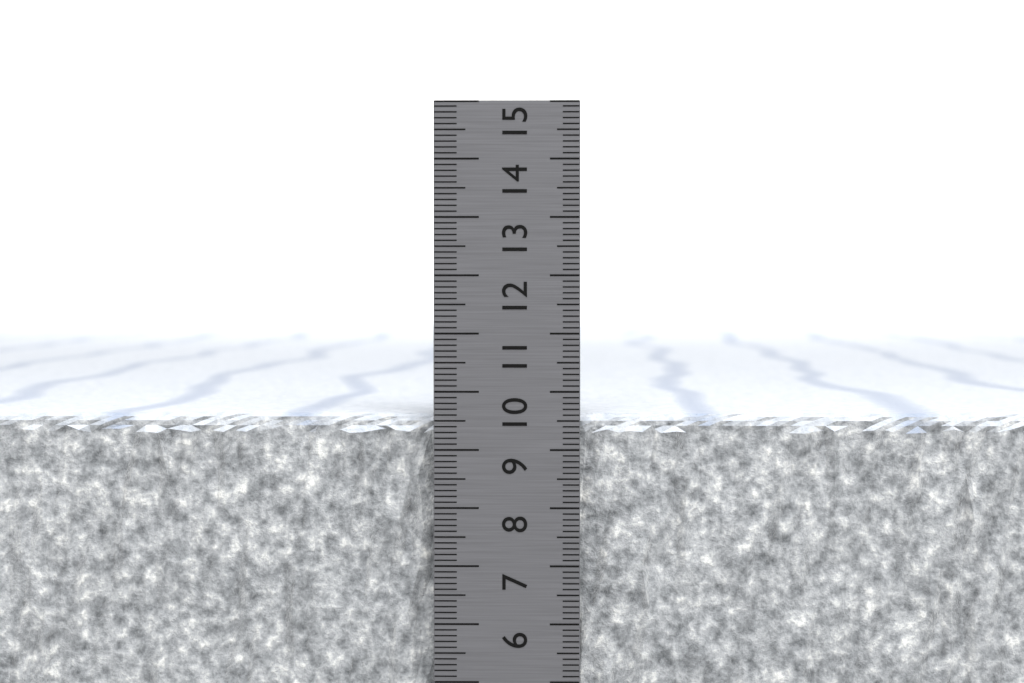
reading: 9.6 cm
